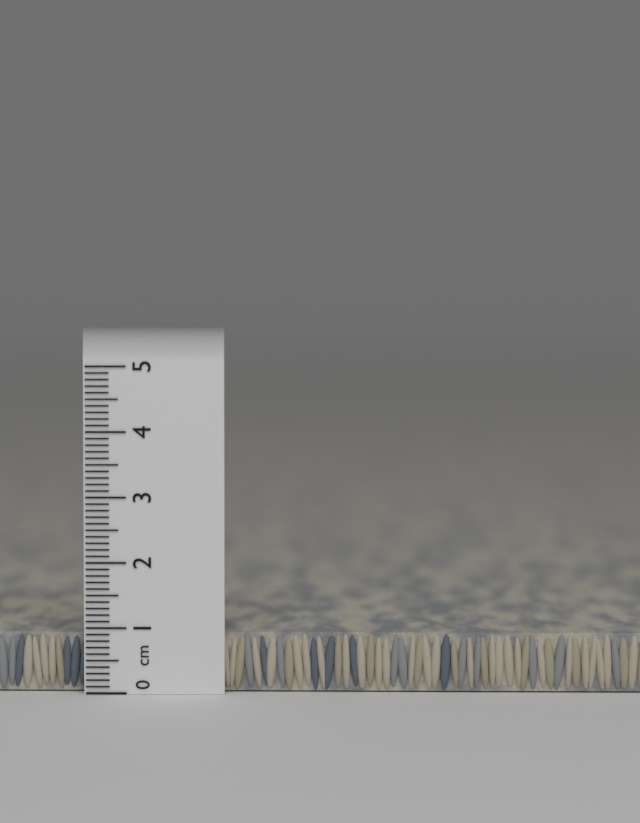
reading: 0.9 cm
